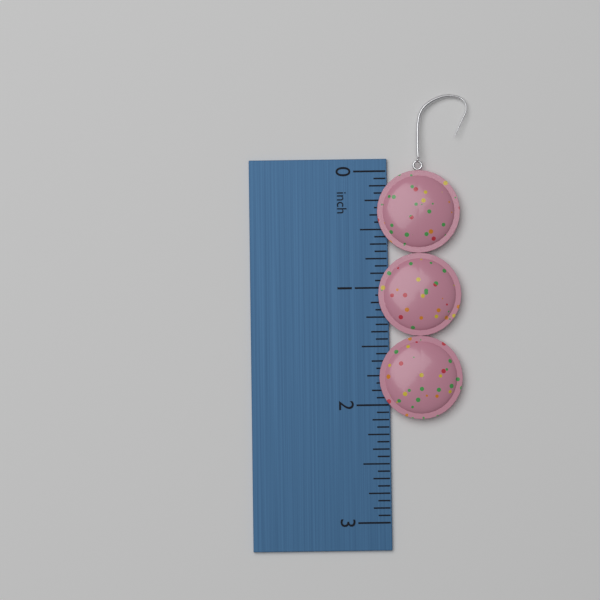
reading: 2.1250 inch
